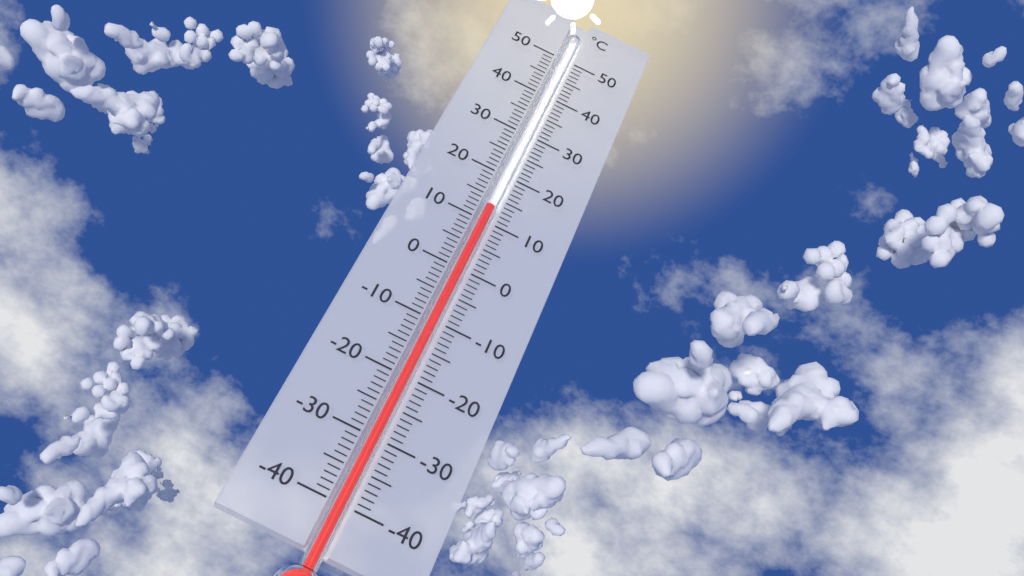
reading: 13 °C
